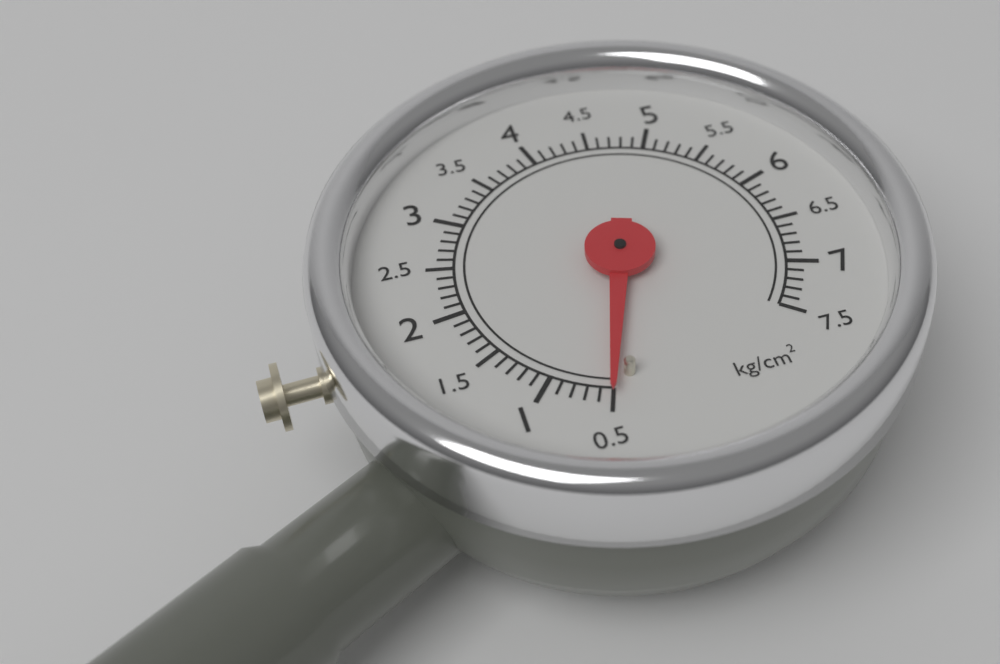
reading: 0.5 kg/cm²
